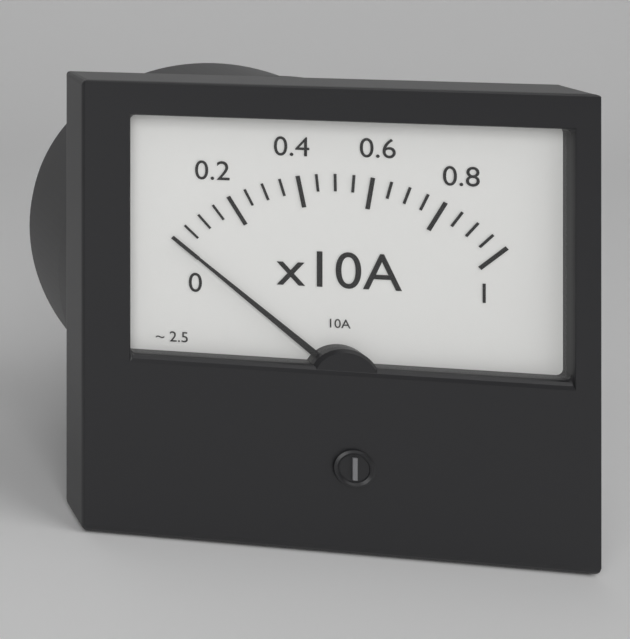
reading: 0.0 A
